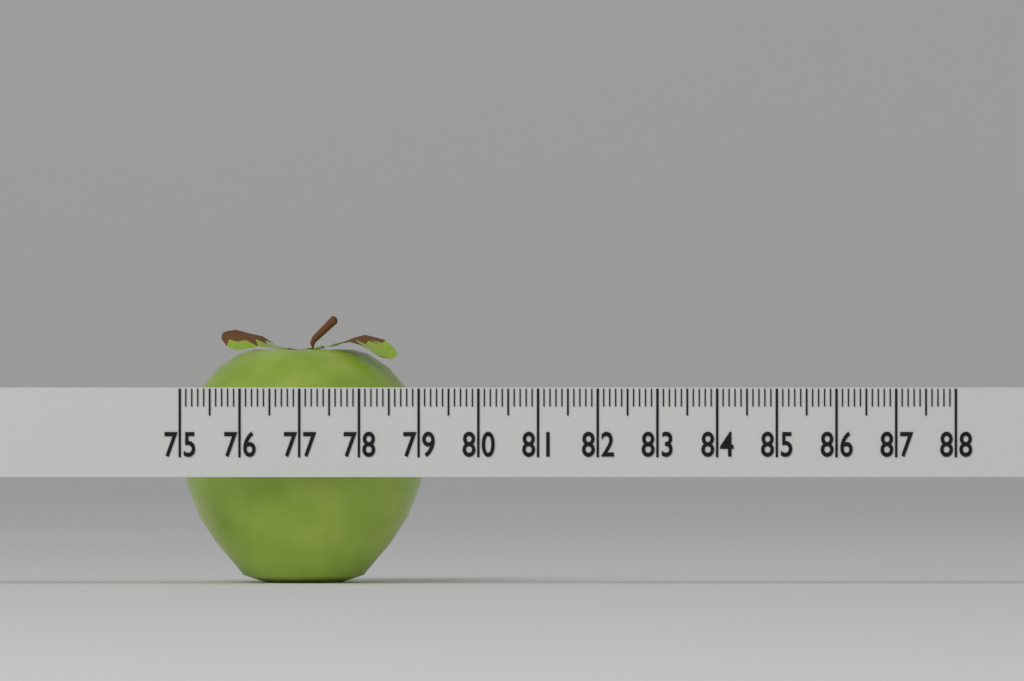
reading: 79.1 (no unit)
